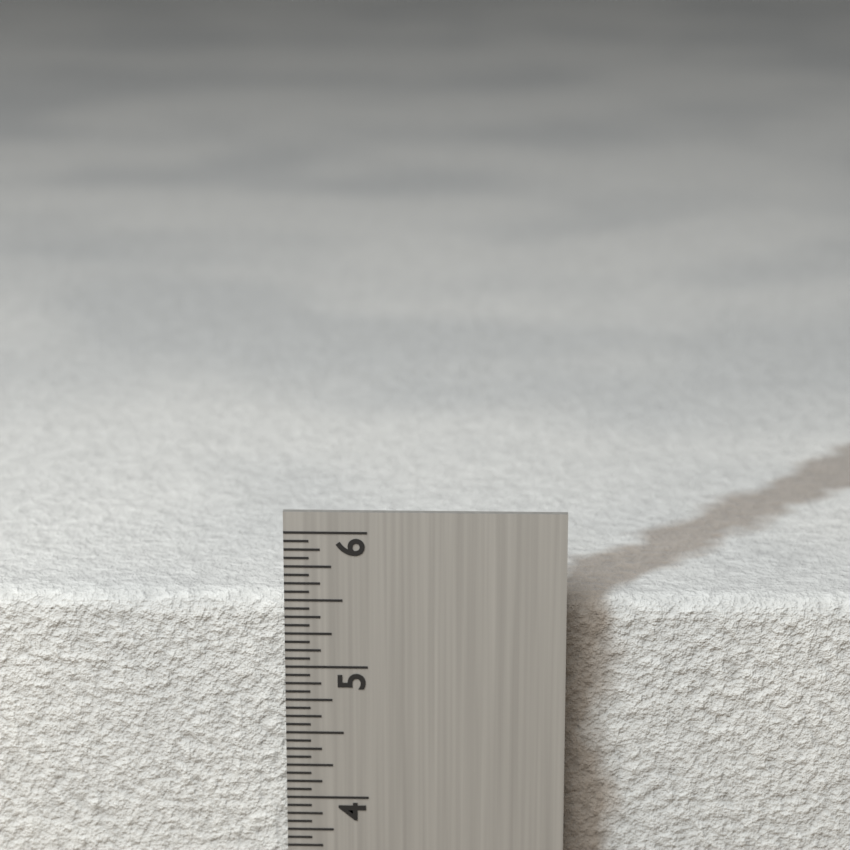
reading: 5.4375 in
